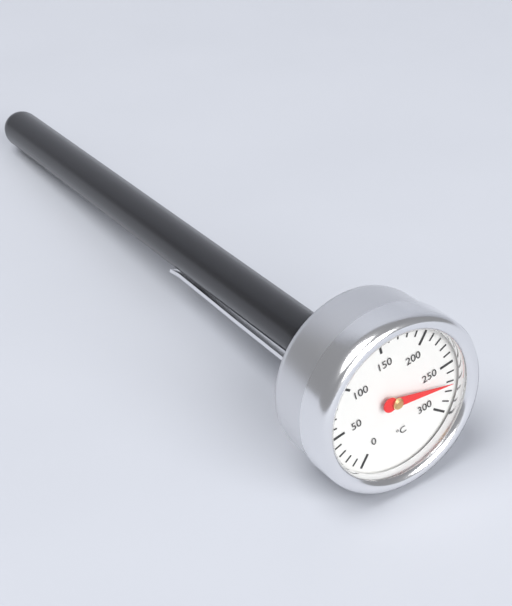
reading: 270 °C
